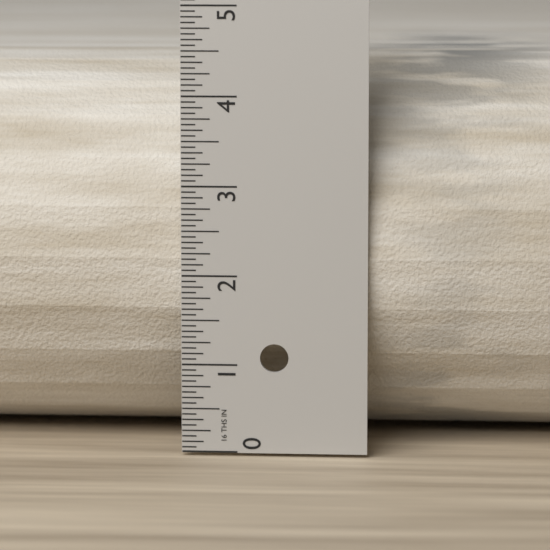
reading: 4.3750 in
